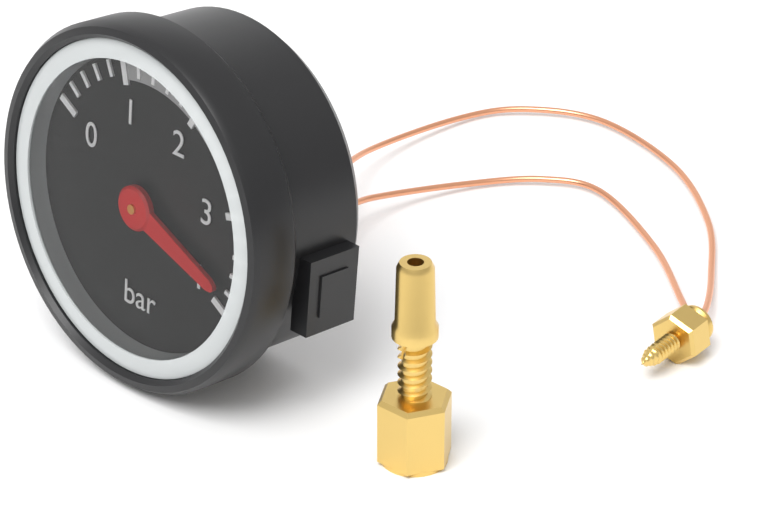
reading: 3.8 bar
